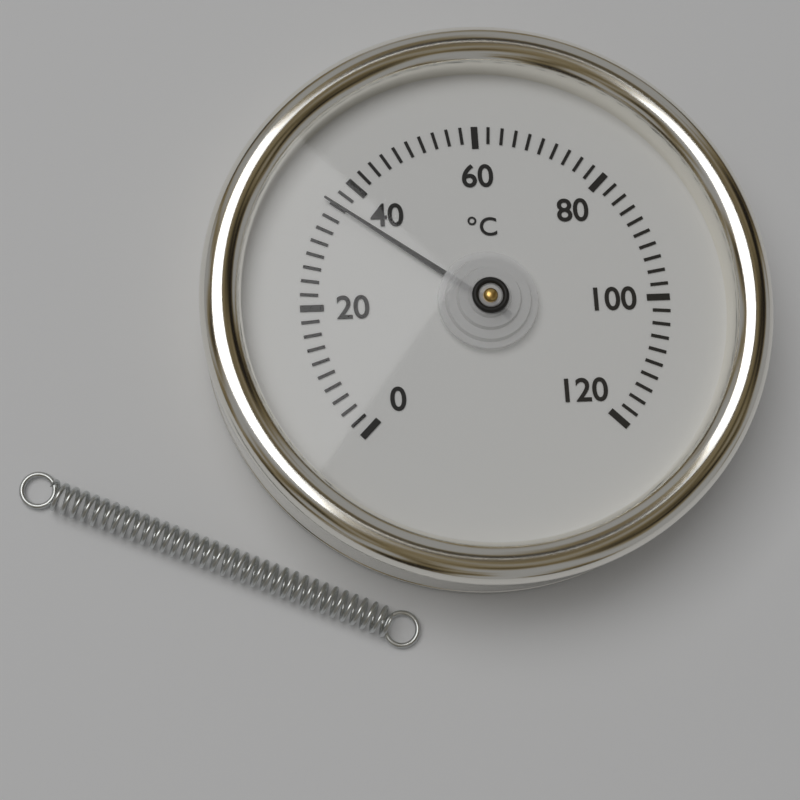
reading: 36 °C
